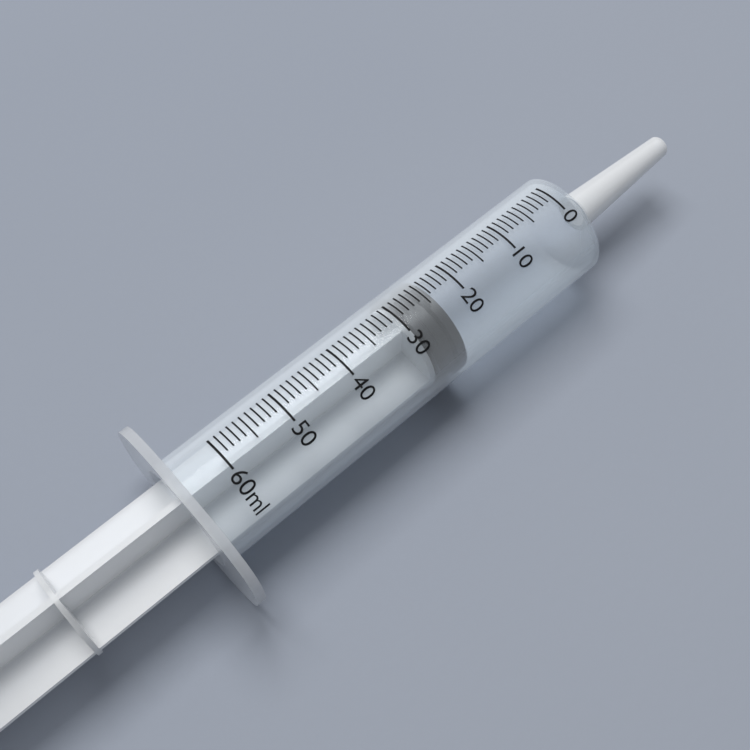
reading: 24 ml
